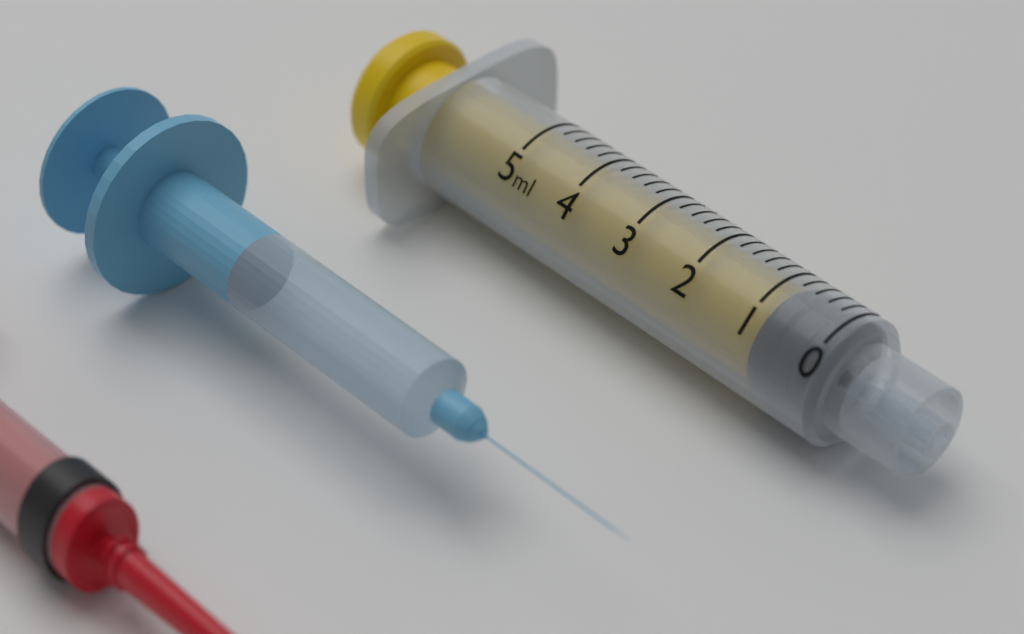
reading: 0.0 ml
